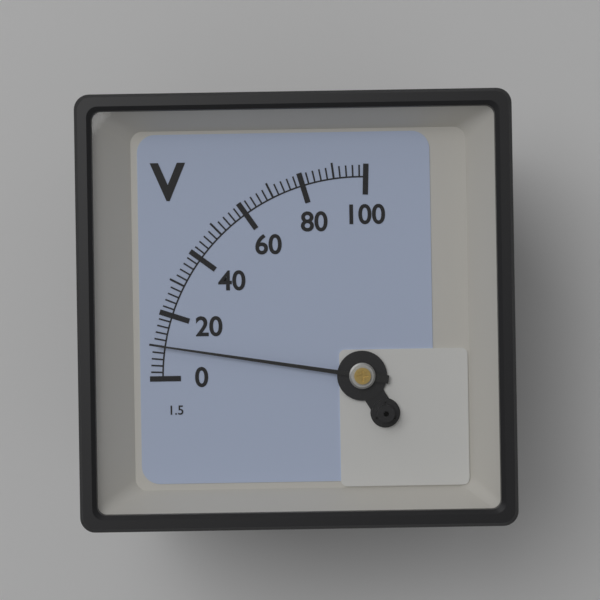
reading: 10 V
